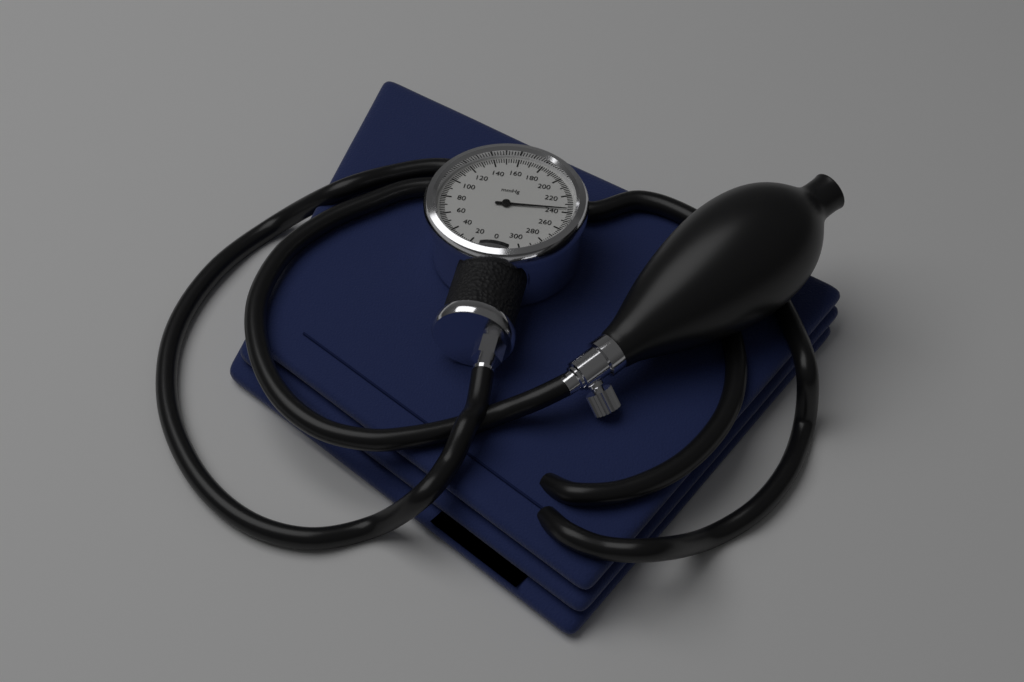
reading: 236 mmHg
